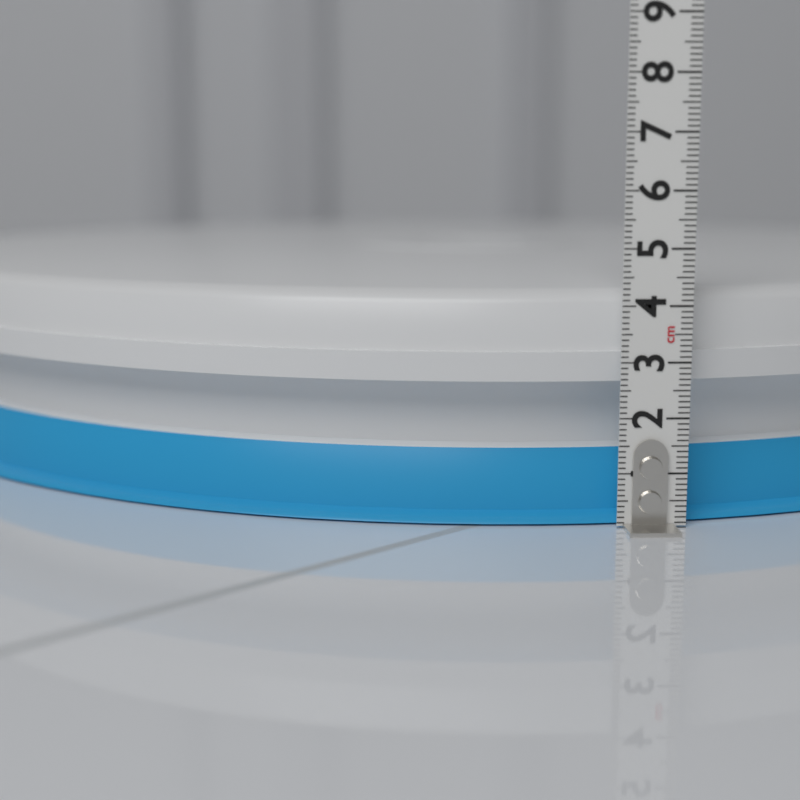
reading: 4.3 cm
